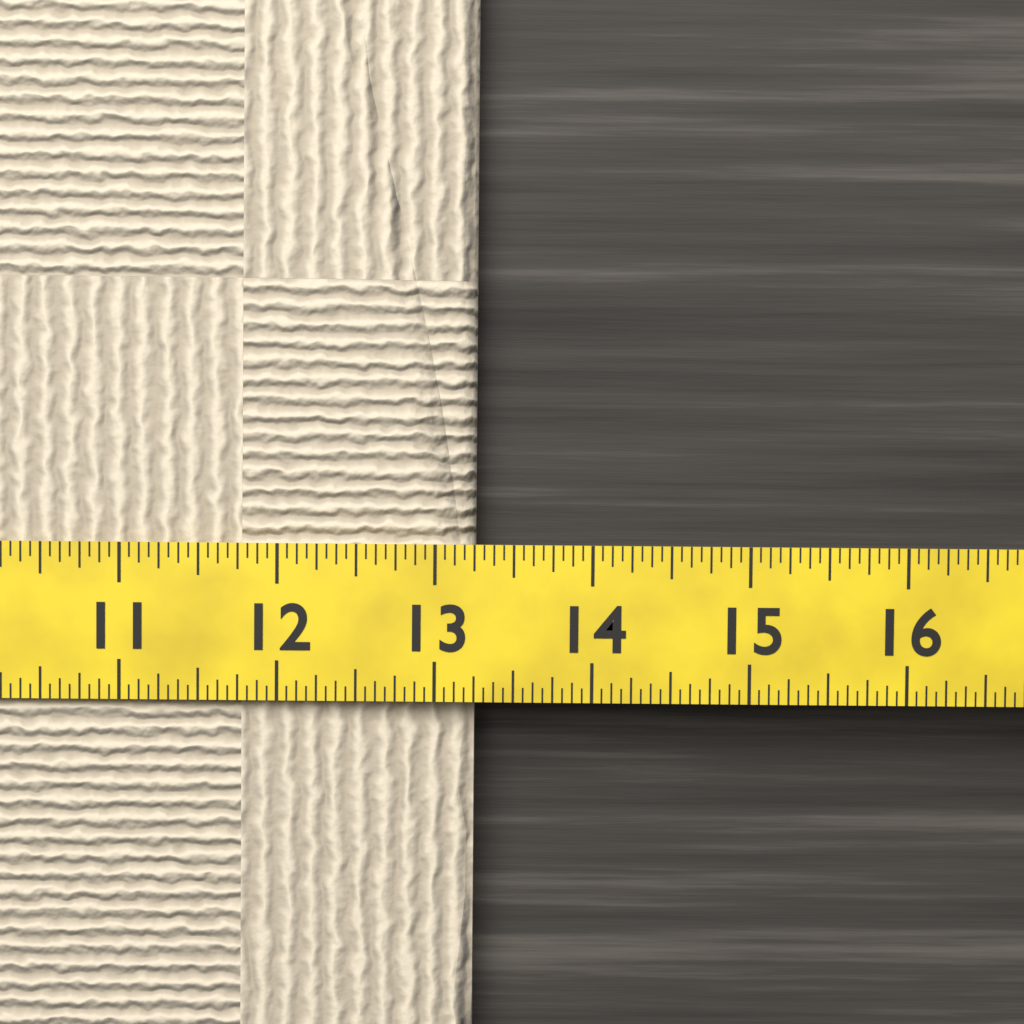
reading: 13.2500 (no unit)
